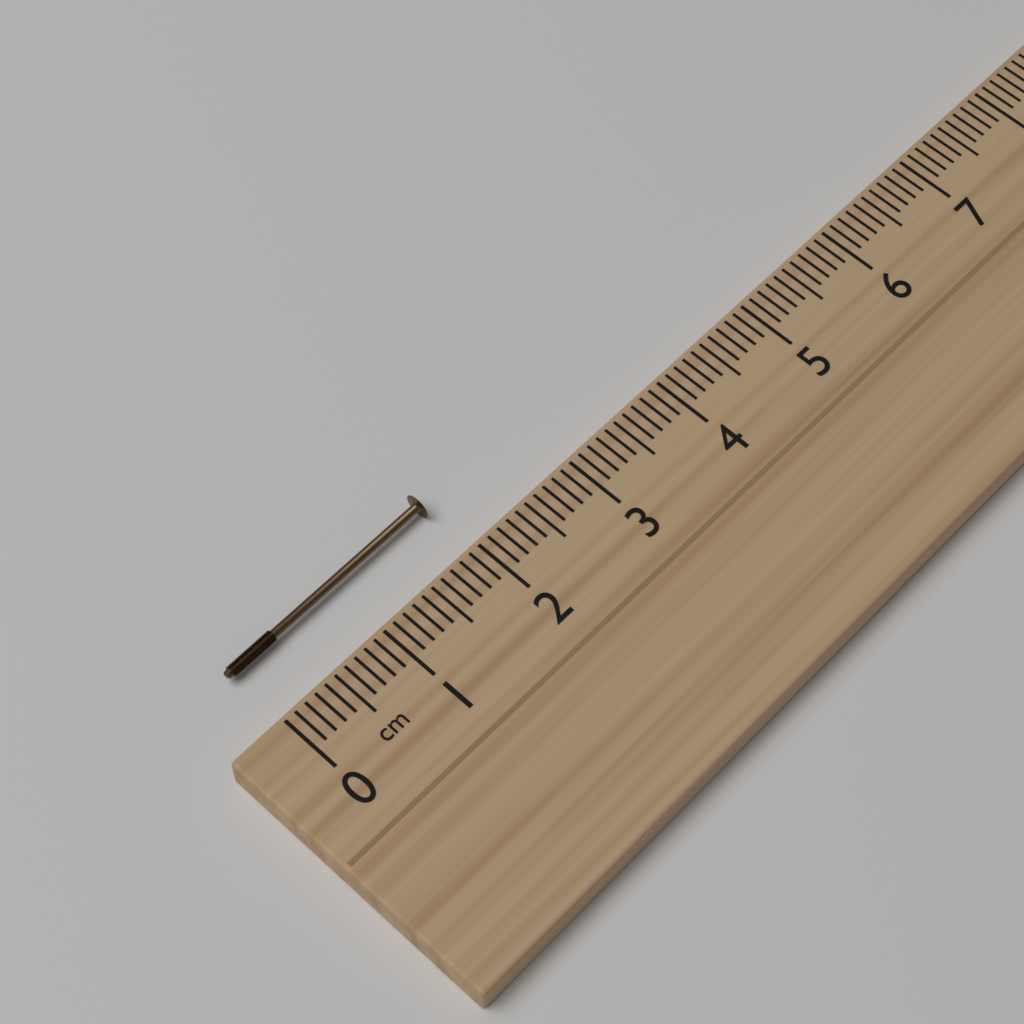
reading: 2.0 cm
